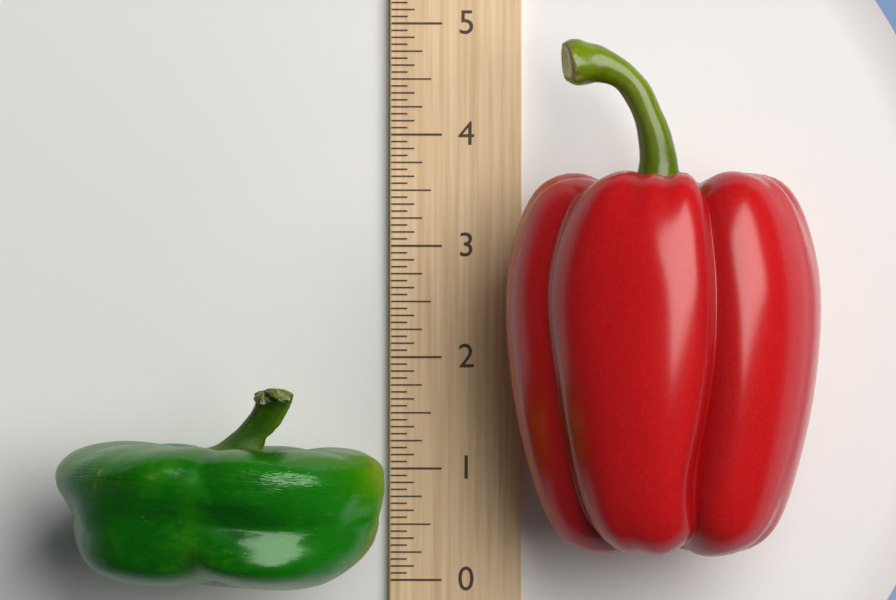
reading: 1.7500 (no unit)
